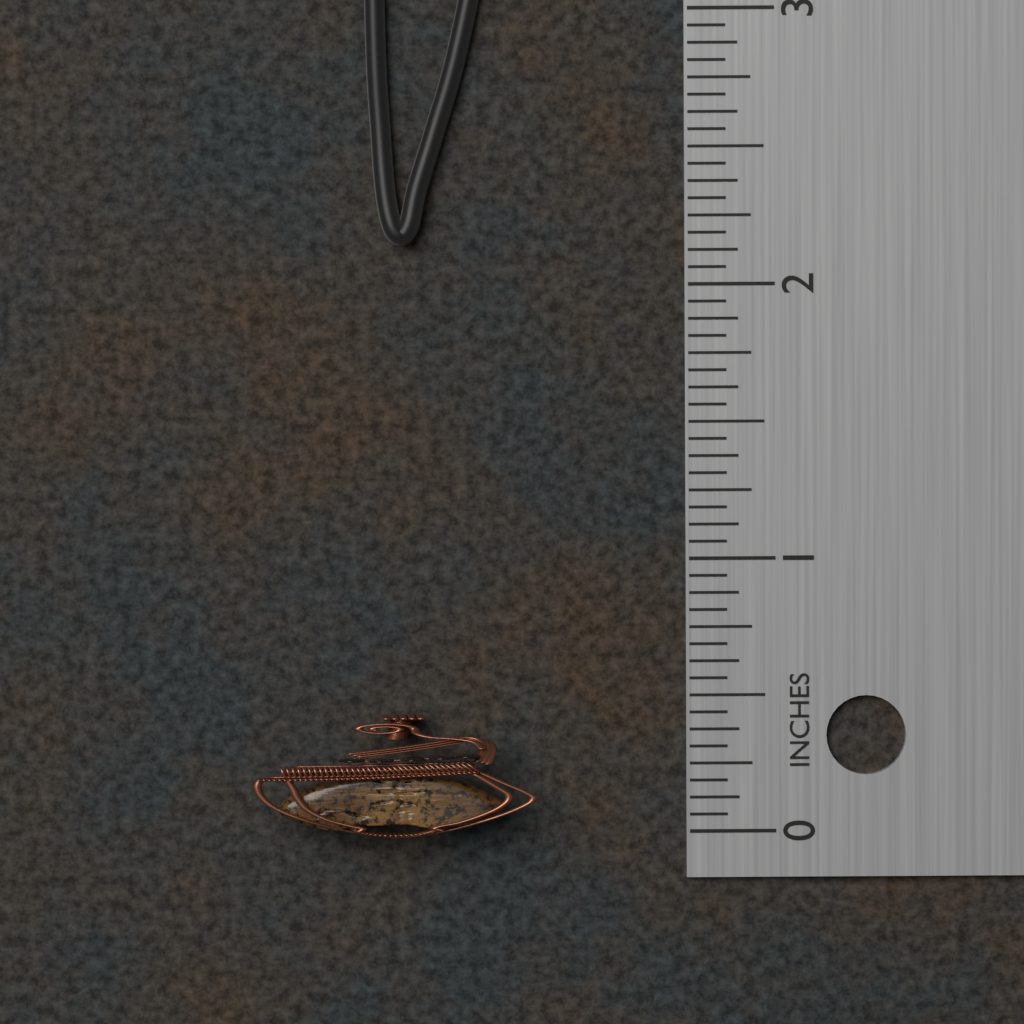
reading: 0.4375 in
